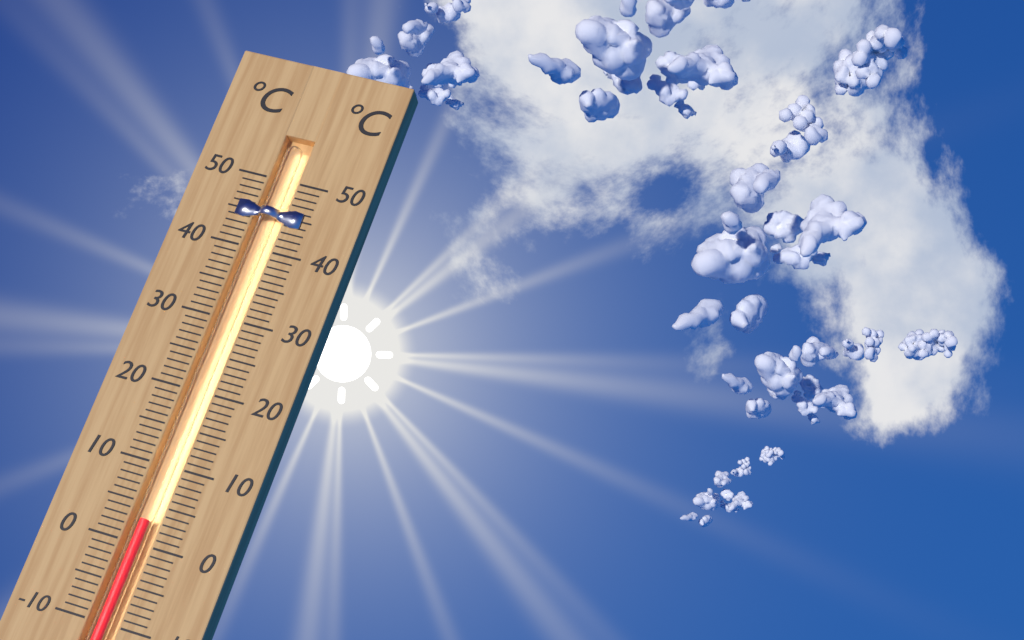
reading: 3 °C
